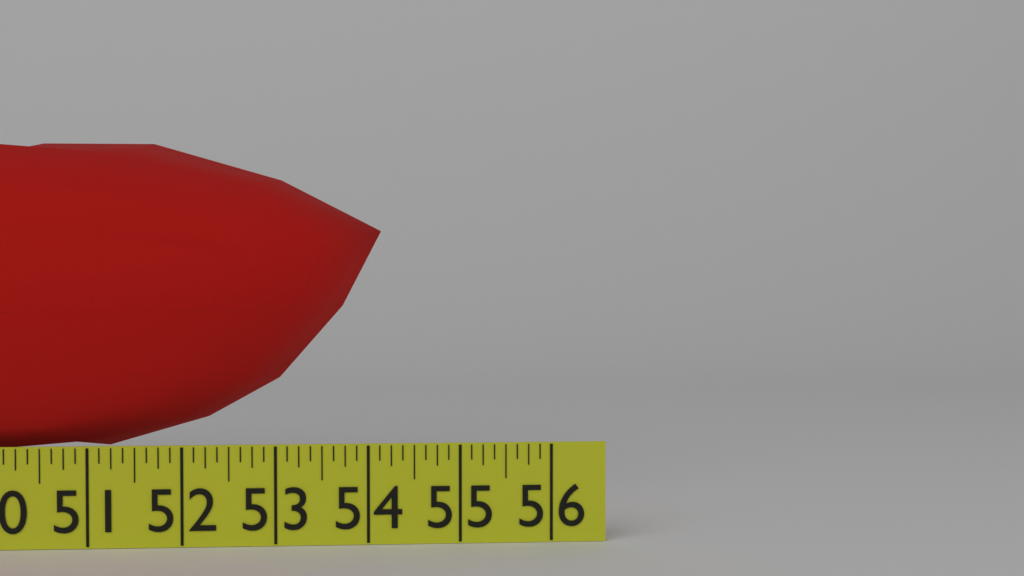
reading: 54.125 in
